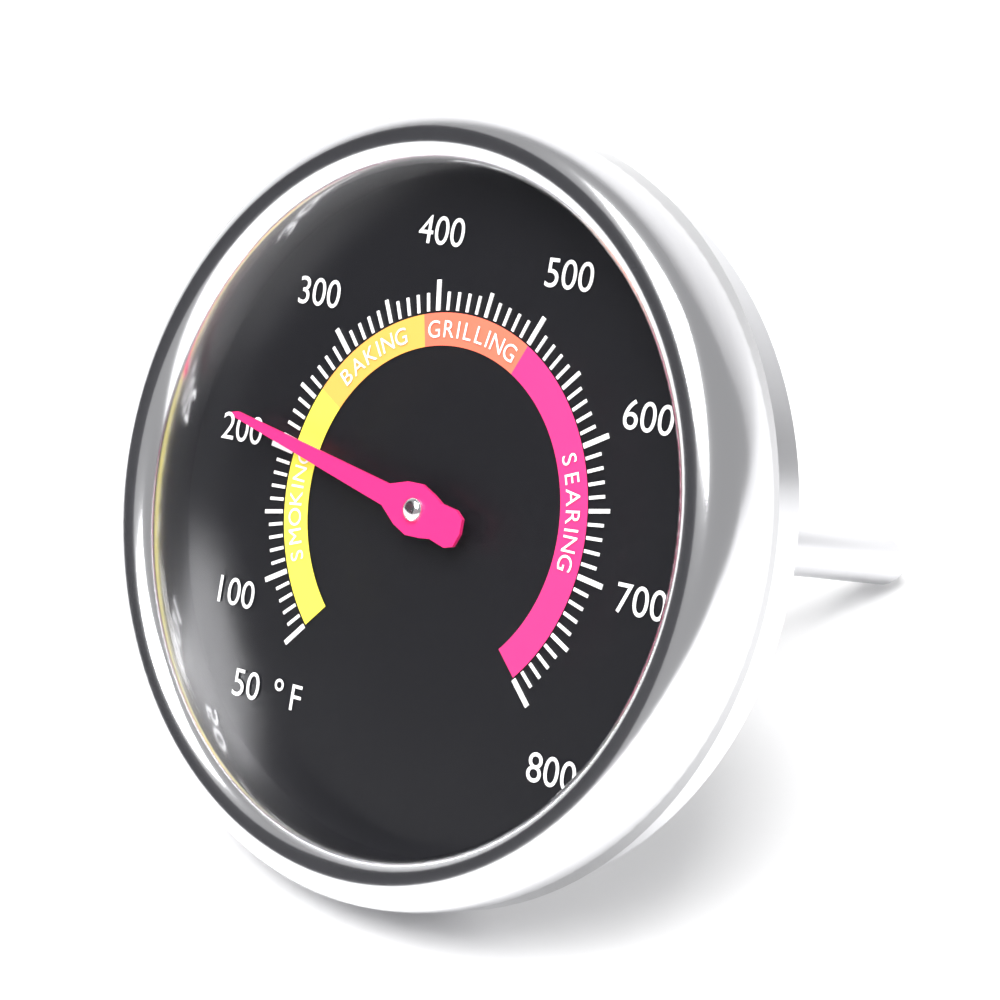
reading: 210 °F
